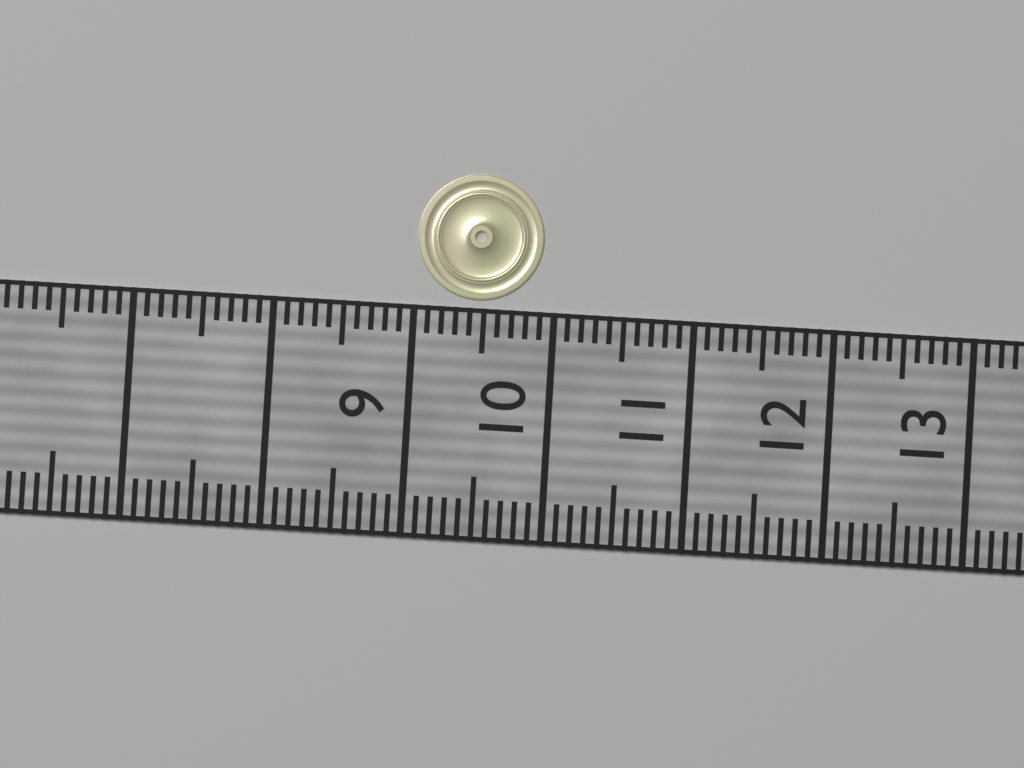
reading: 9.9 (no unit)
